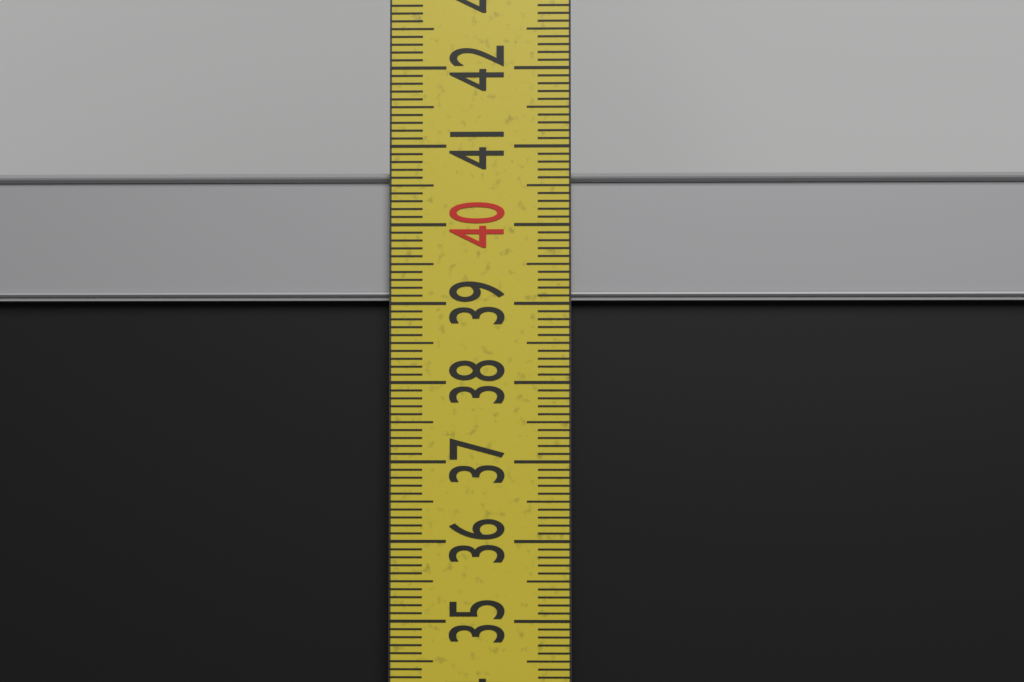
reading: 40.7 cm
